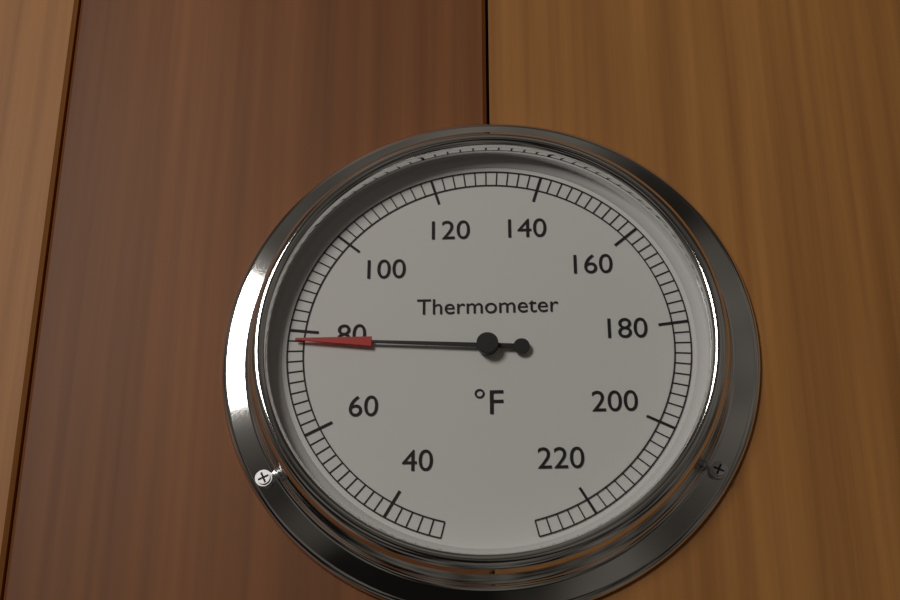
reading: 78 °F
